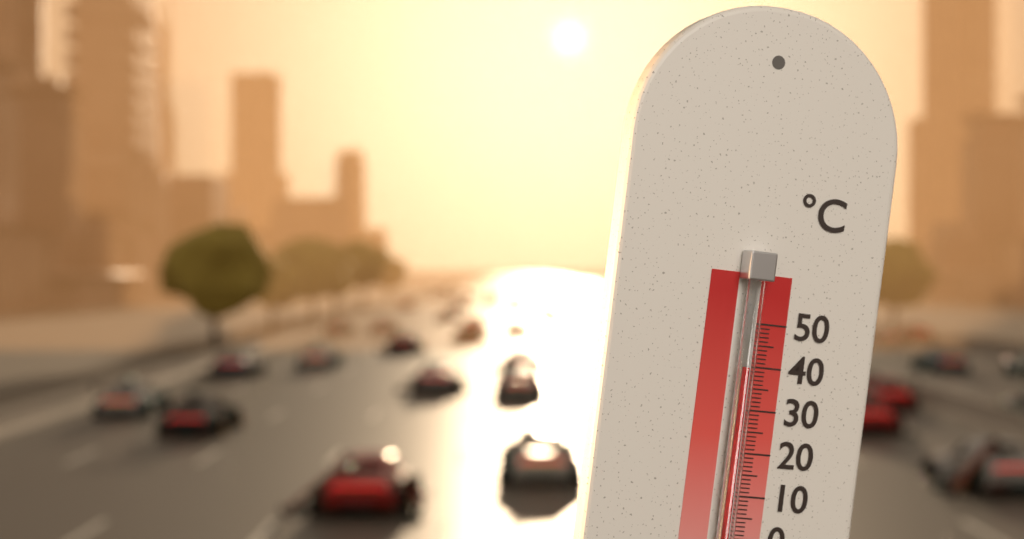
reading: 40 °C
